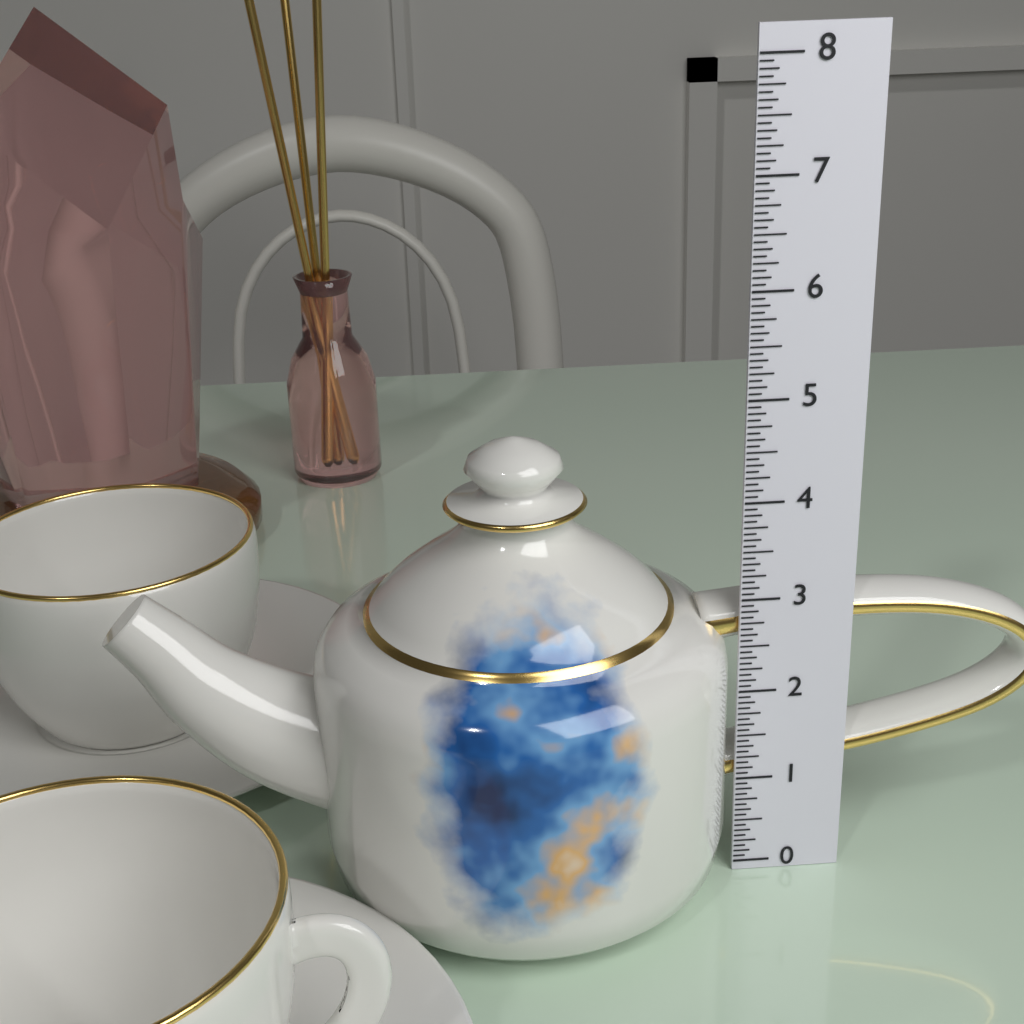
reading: 4.6250 (no unit)
